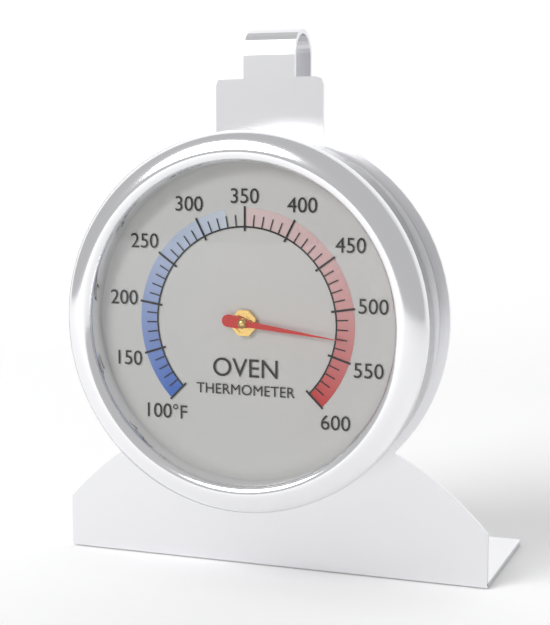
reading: 530 °F
